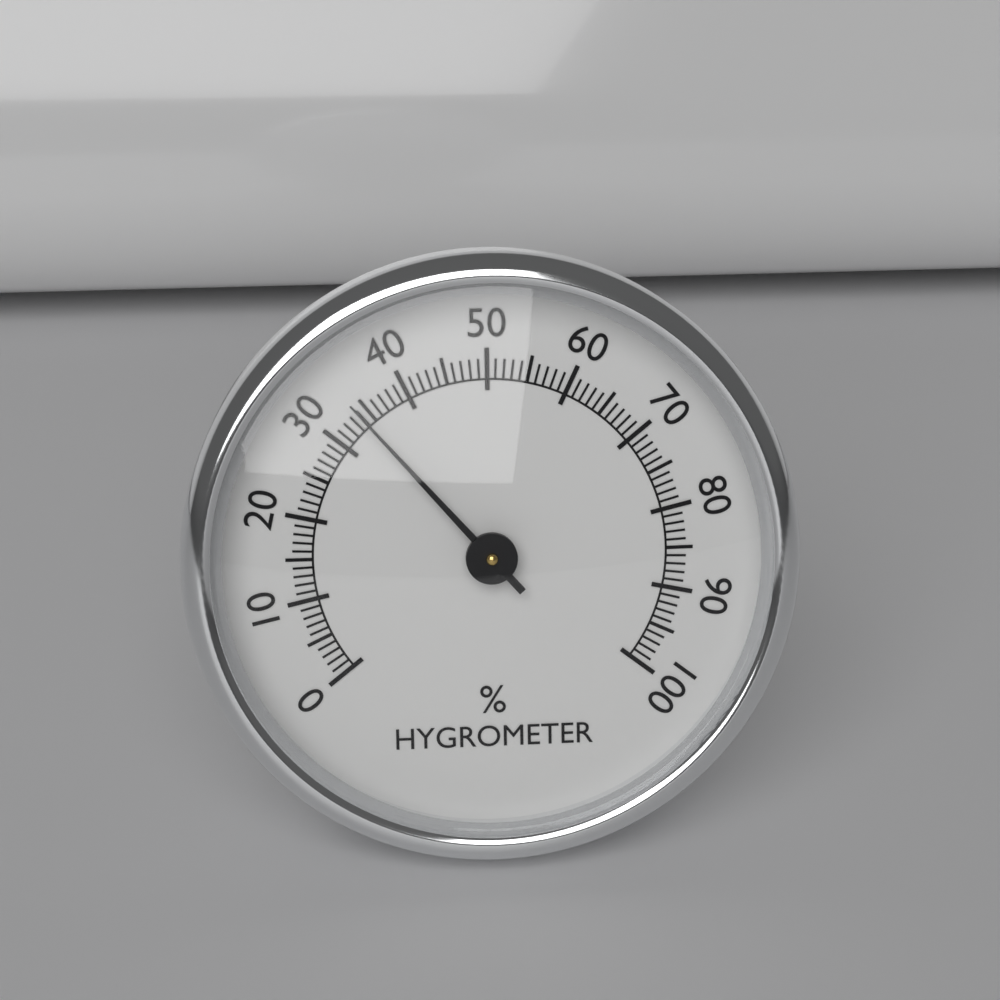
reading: 34 %
